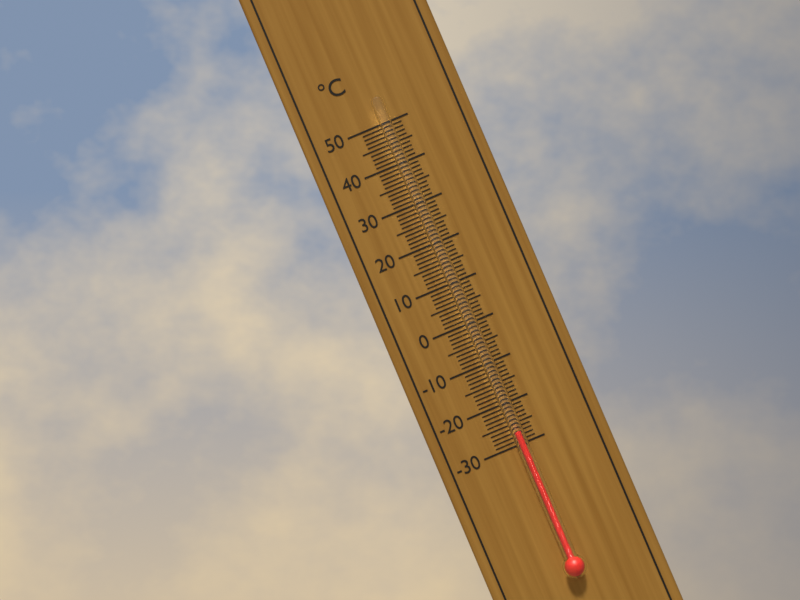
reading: -27 °C
